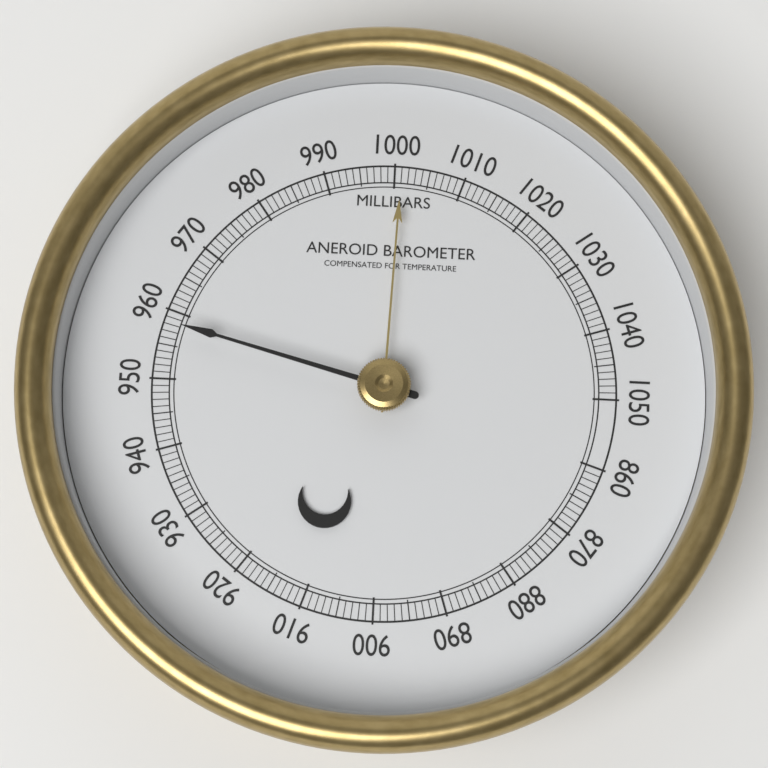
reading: 958 mbar
